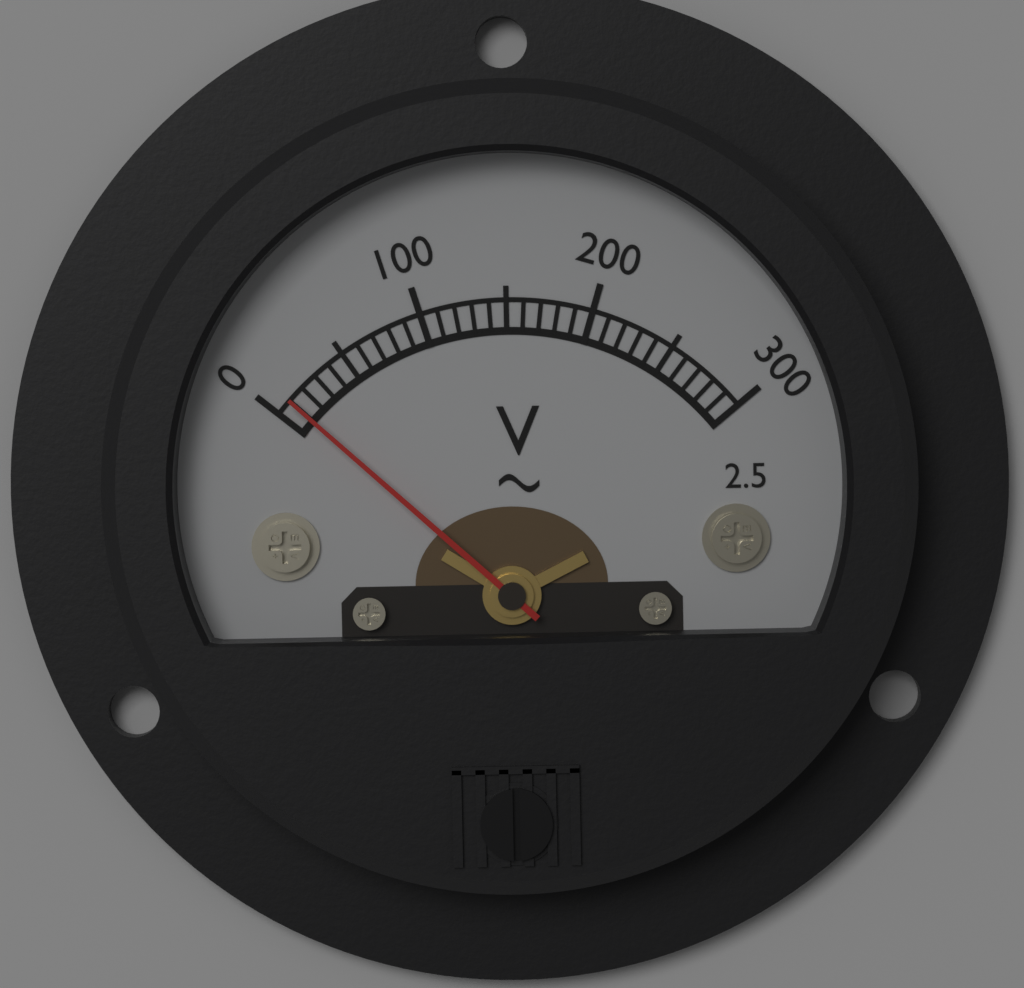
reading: 10 V
